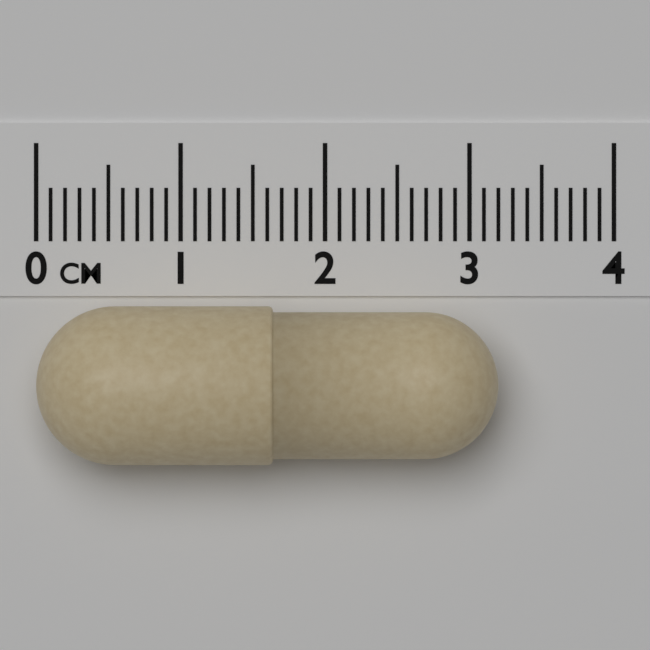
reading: 3.2 cm
